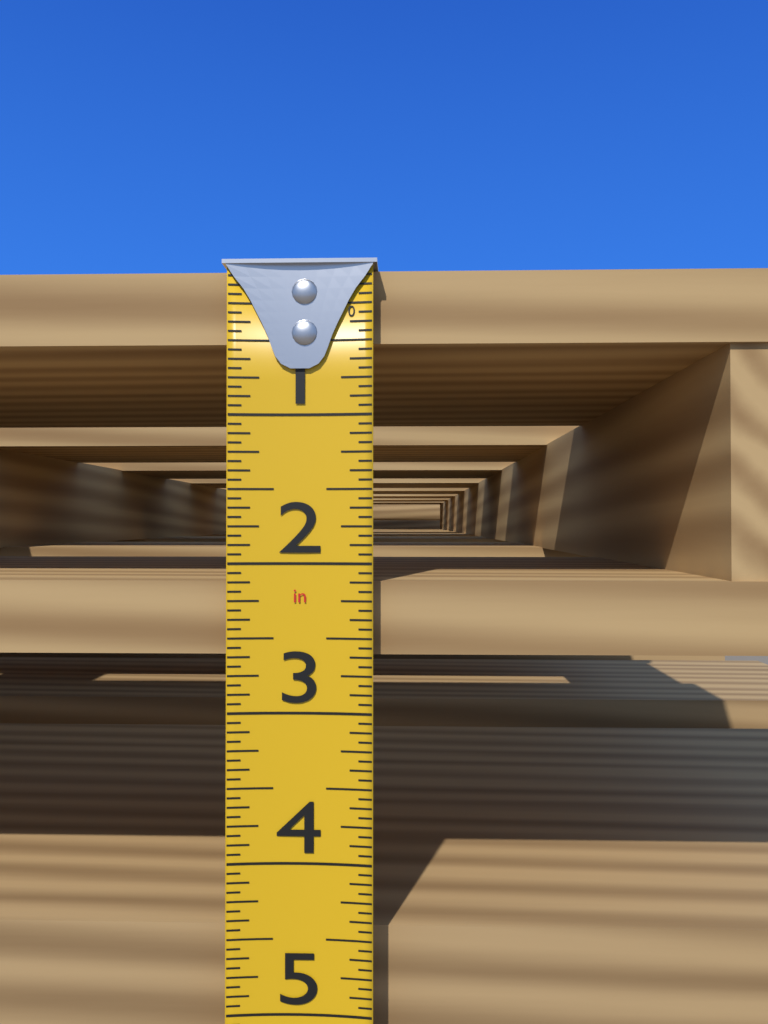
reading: 2.6250 in
